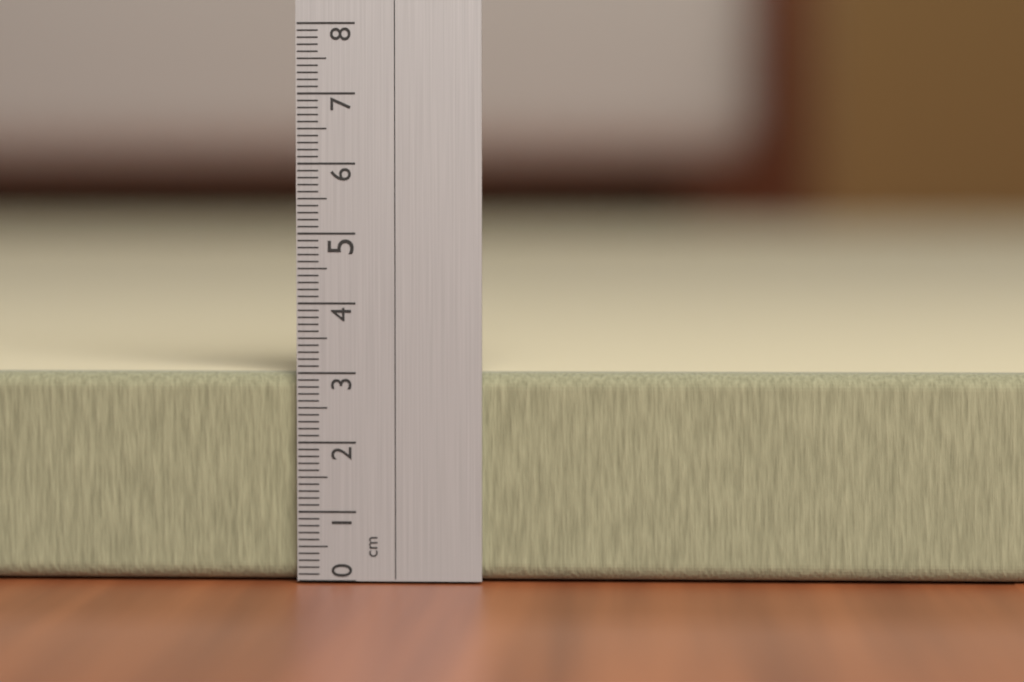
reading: 3.0 cm
